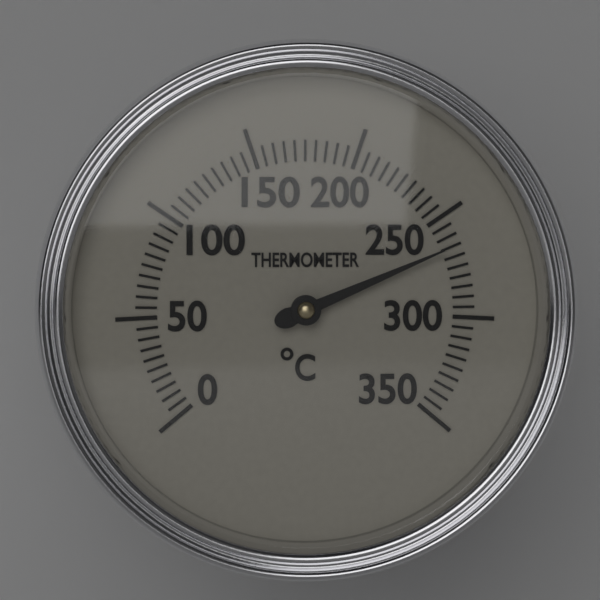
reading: 265 °C
